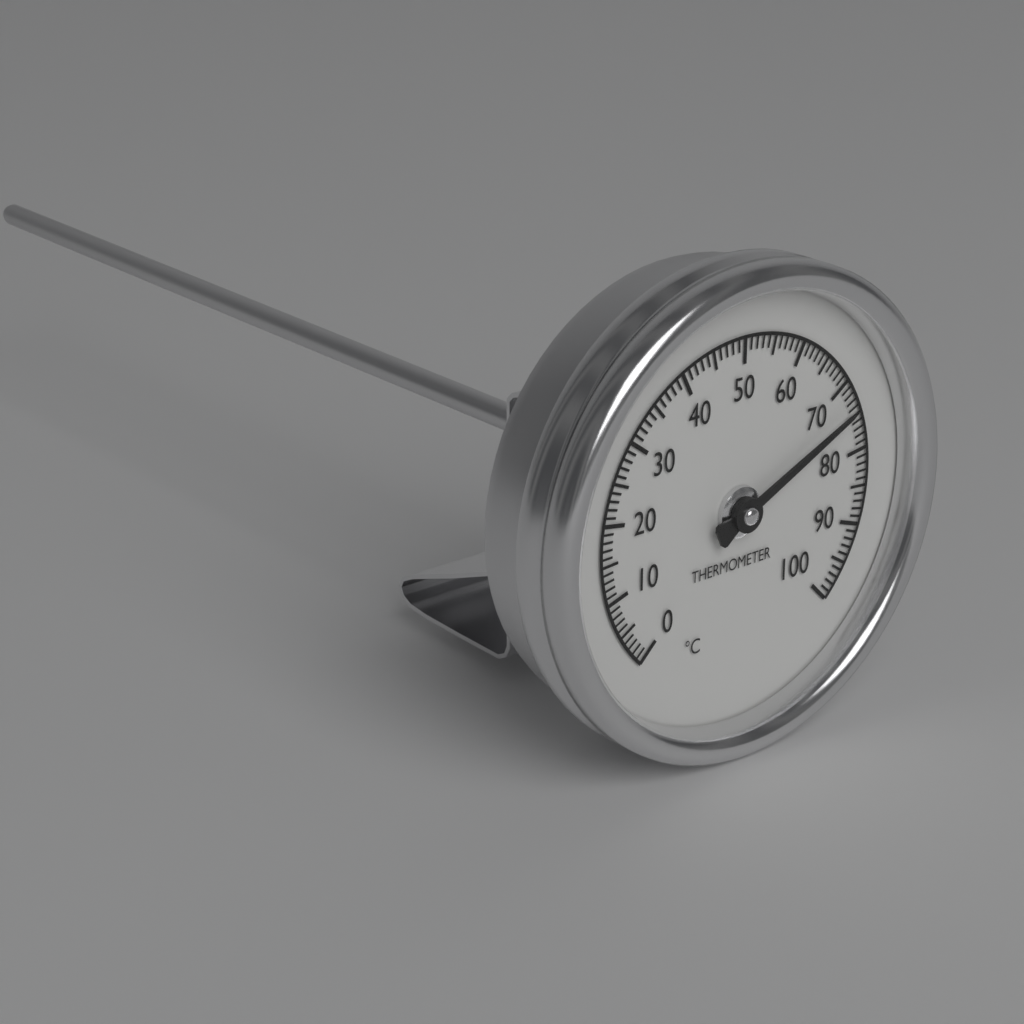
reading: 74 °C
